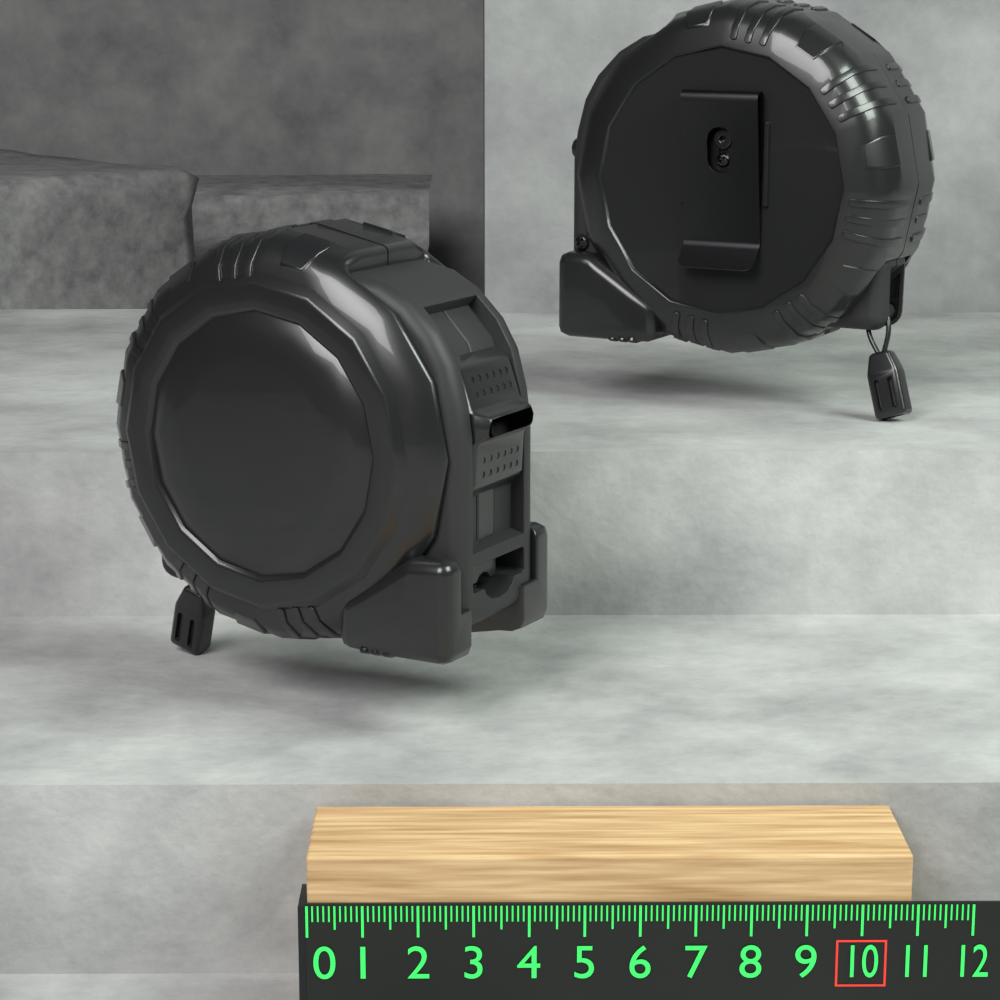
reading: 10.9 (no unit)
